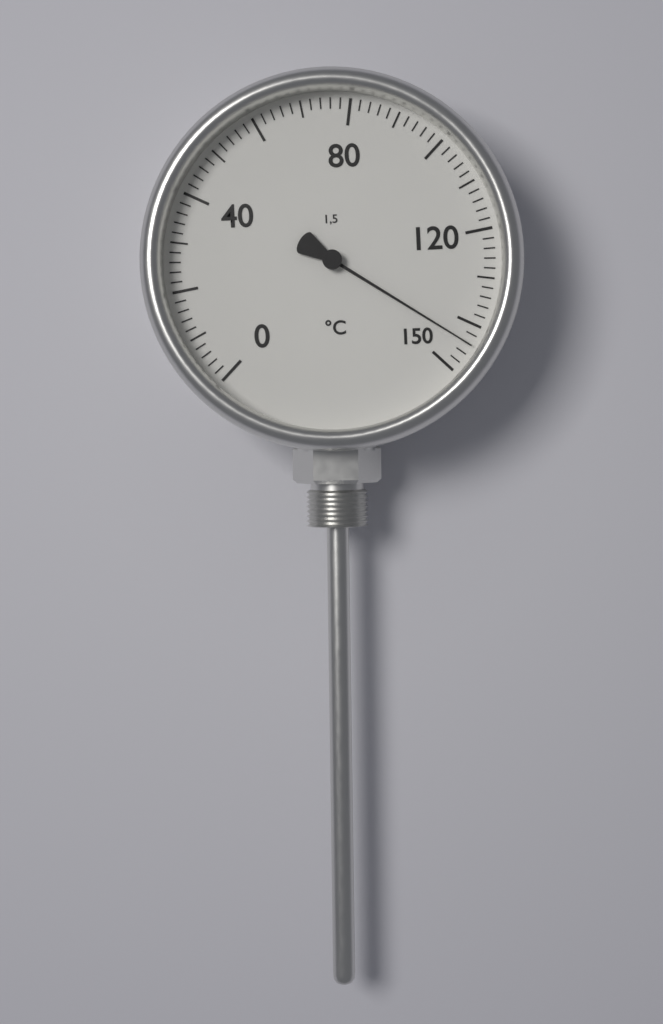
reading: 144 °C
